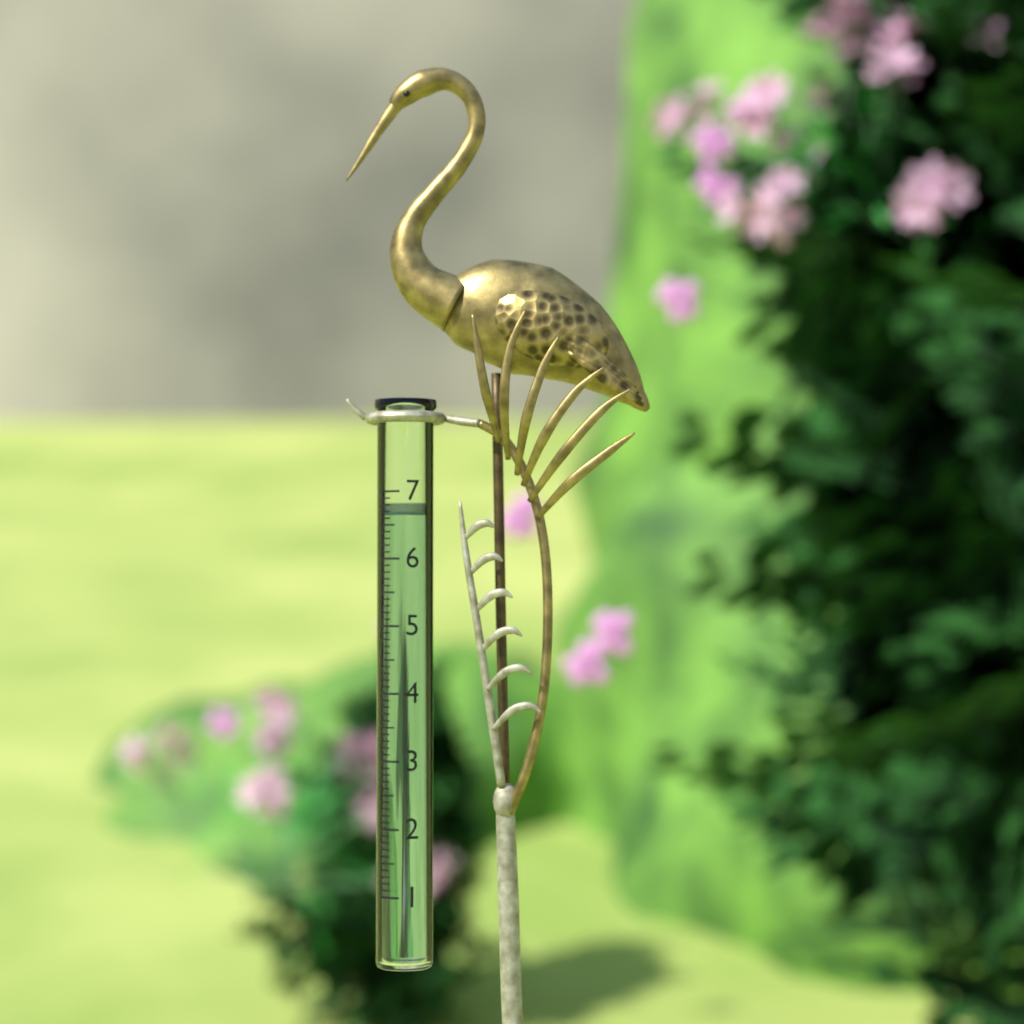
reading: 6.7 (no unit)
